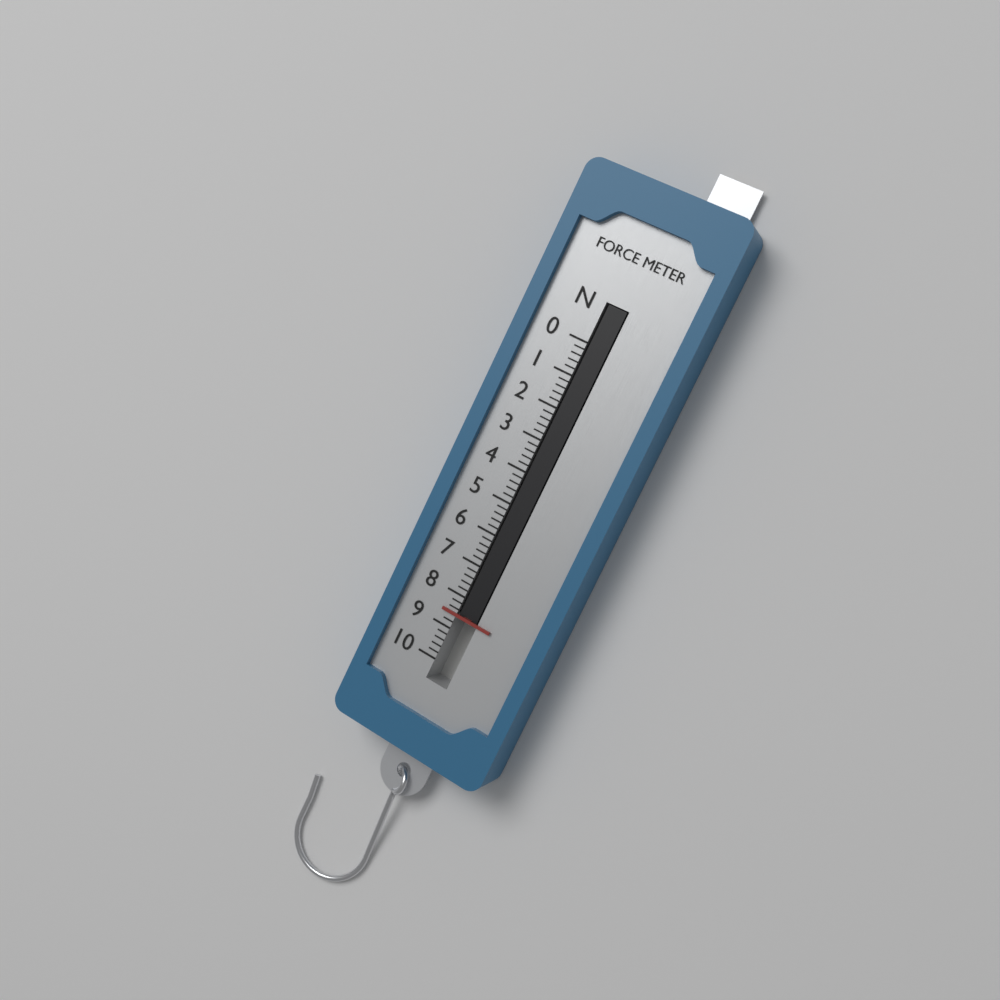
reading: 8.6 N
